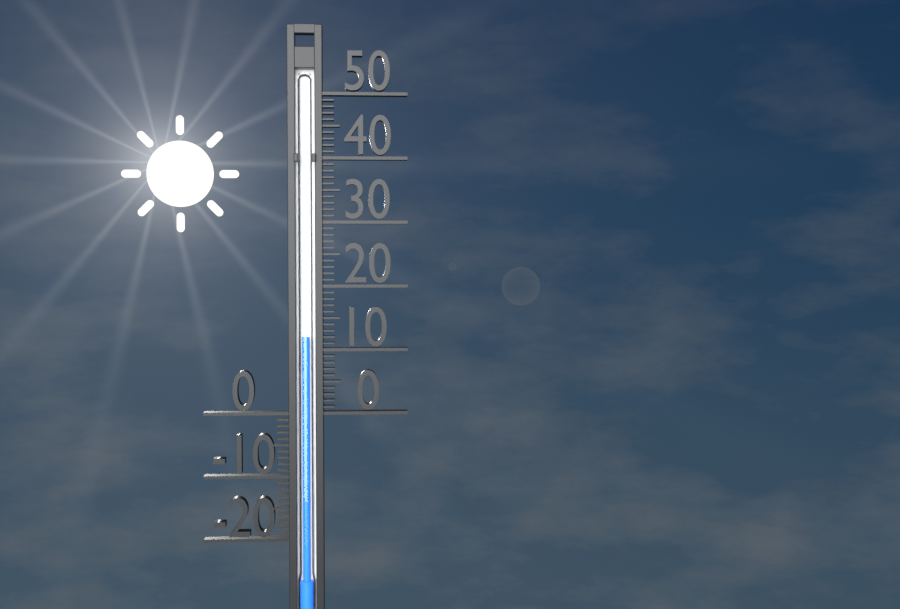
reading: 12 (no unit)
